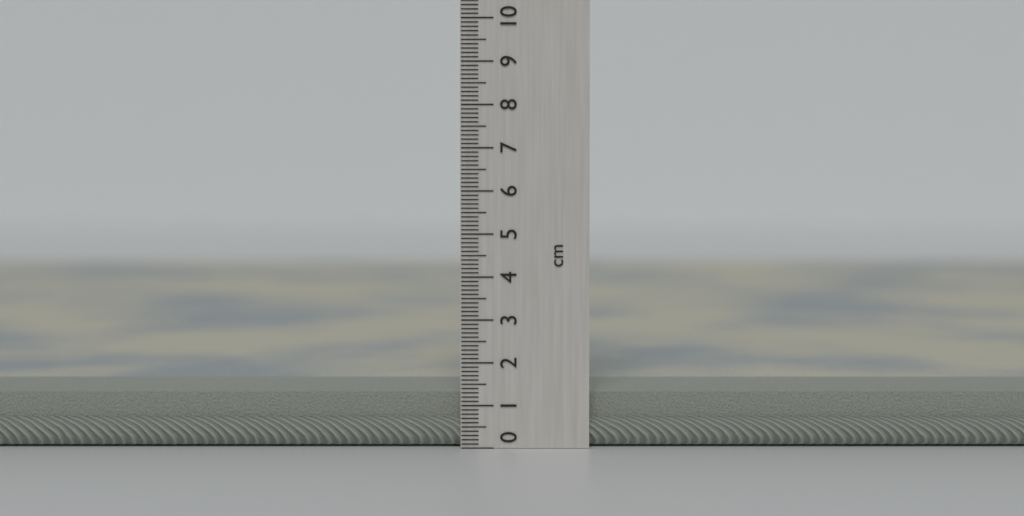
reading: 1.3 cm
